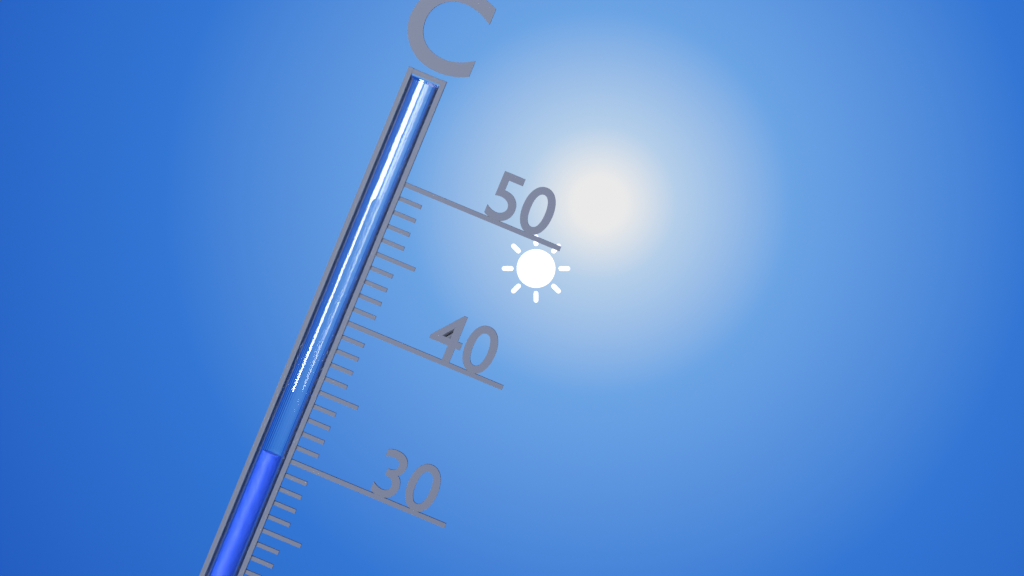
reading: 30 °C
